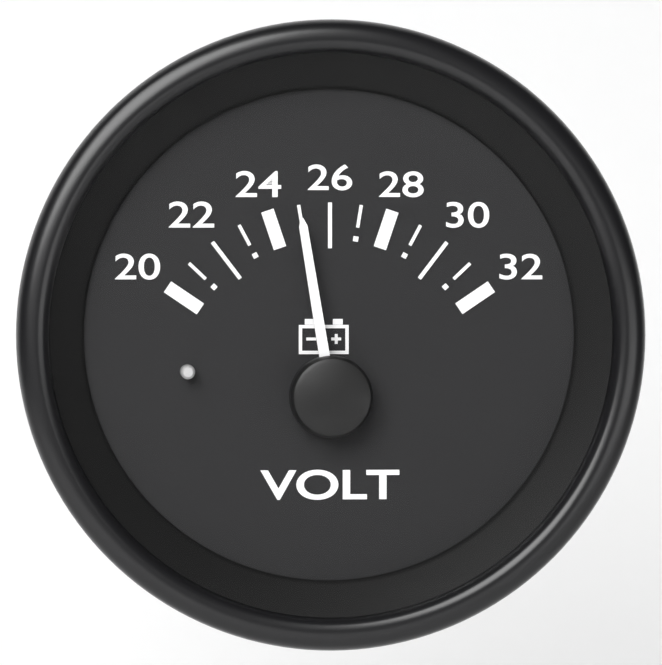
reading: 25 V
